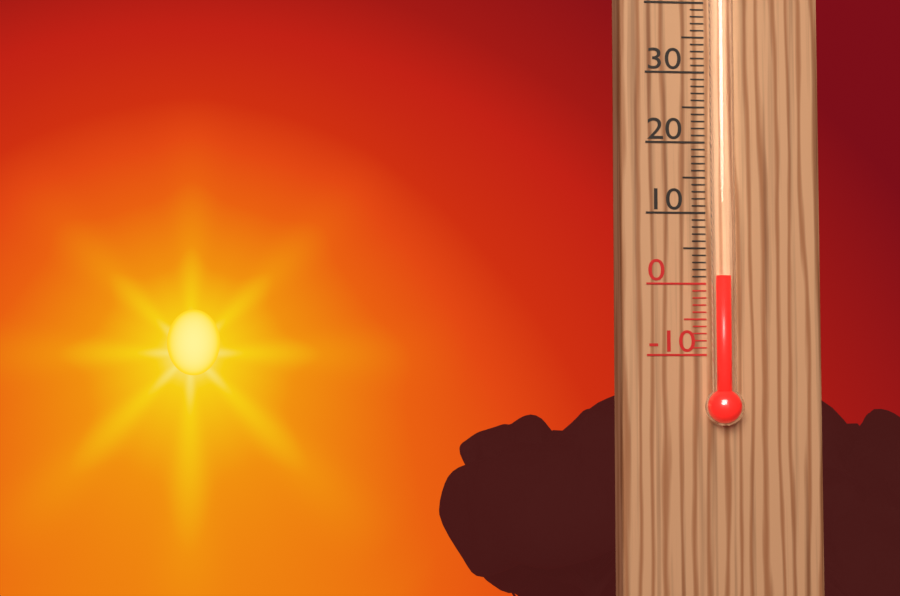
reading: 1 °C
